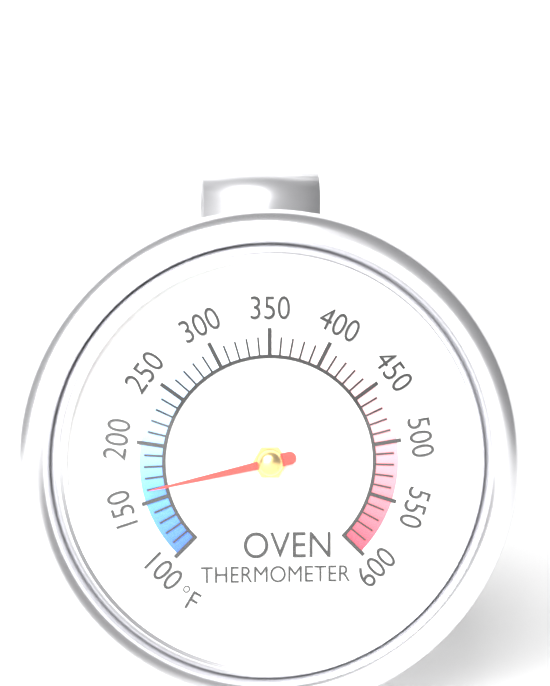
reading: 160 °F
